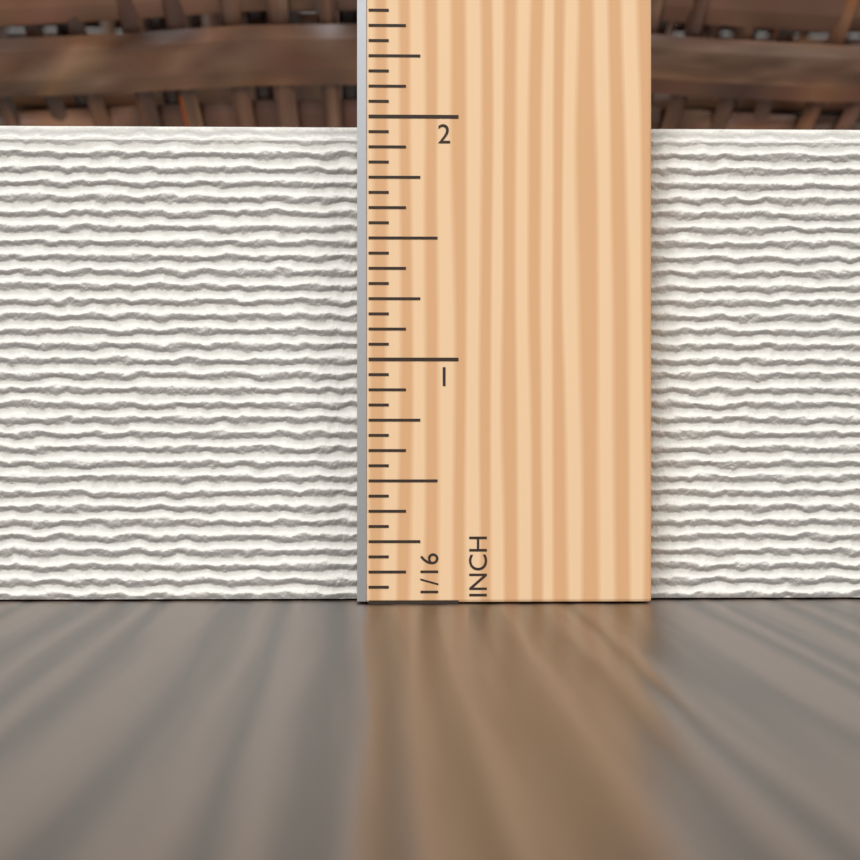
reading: 2.0000 in
